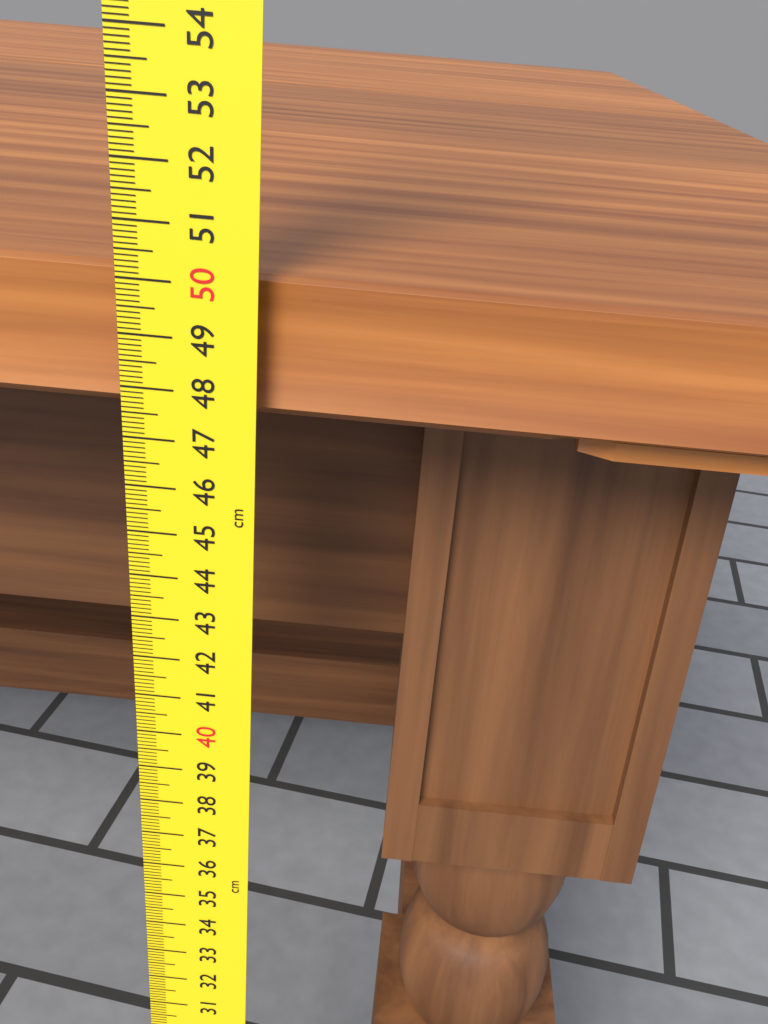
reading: 50.1 cm
